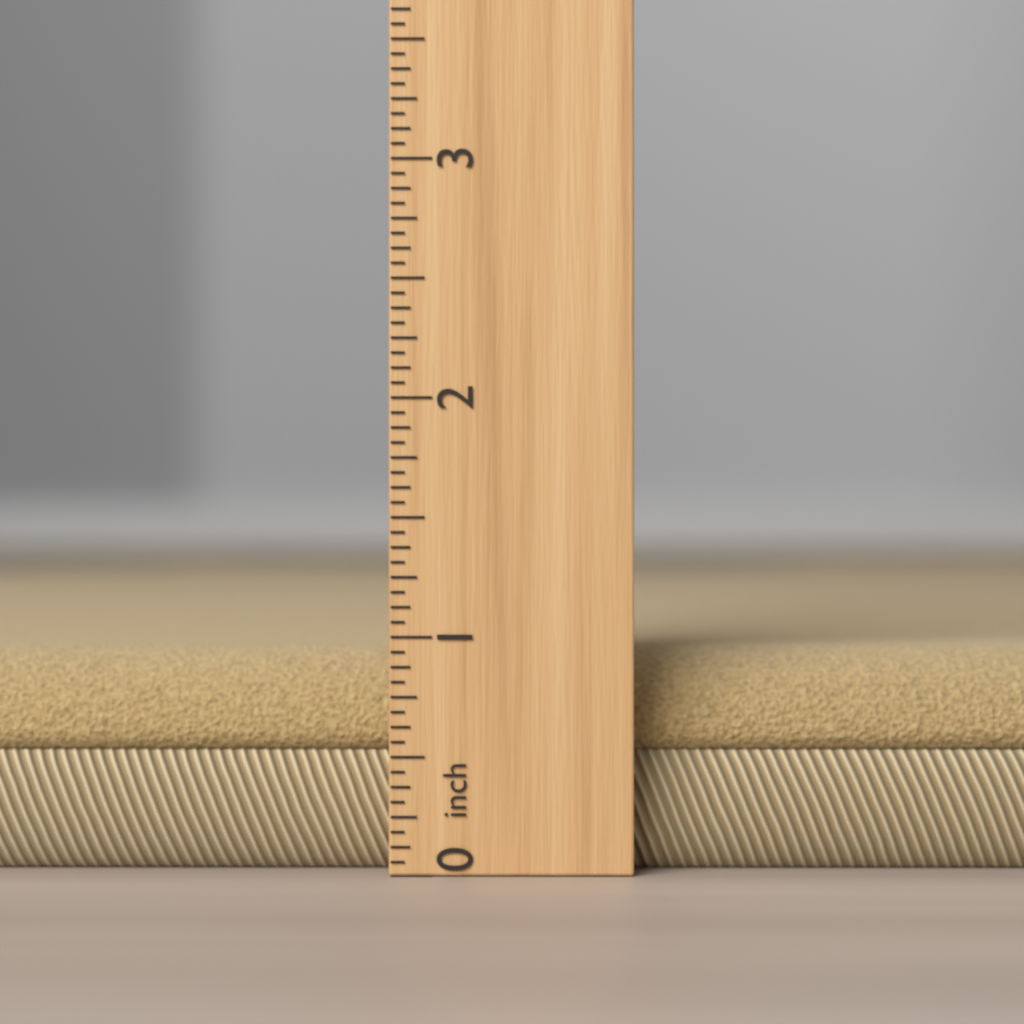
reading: 0.9375 inch
